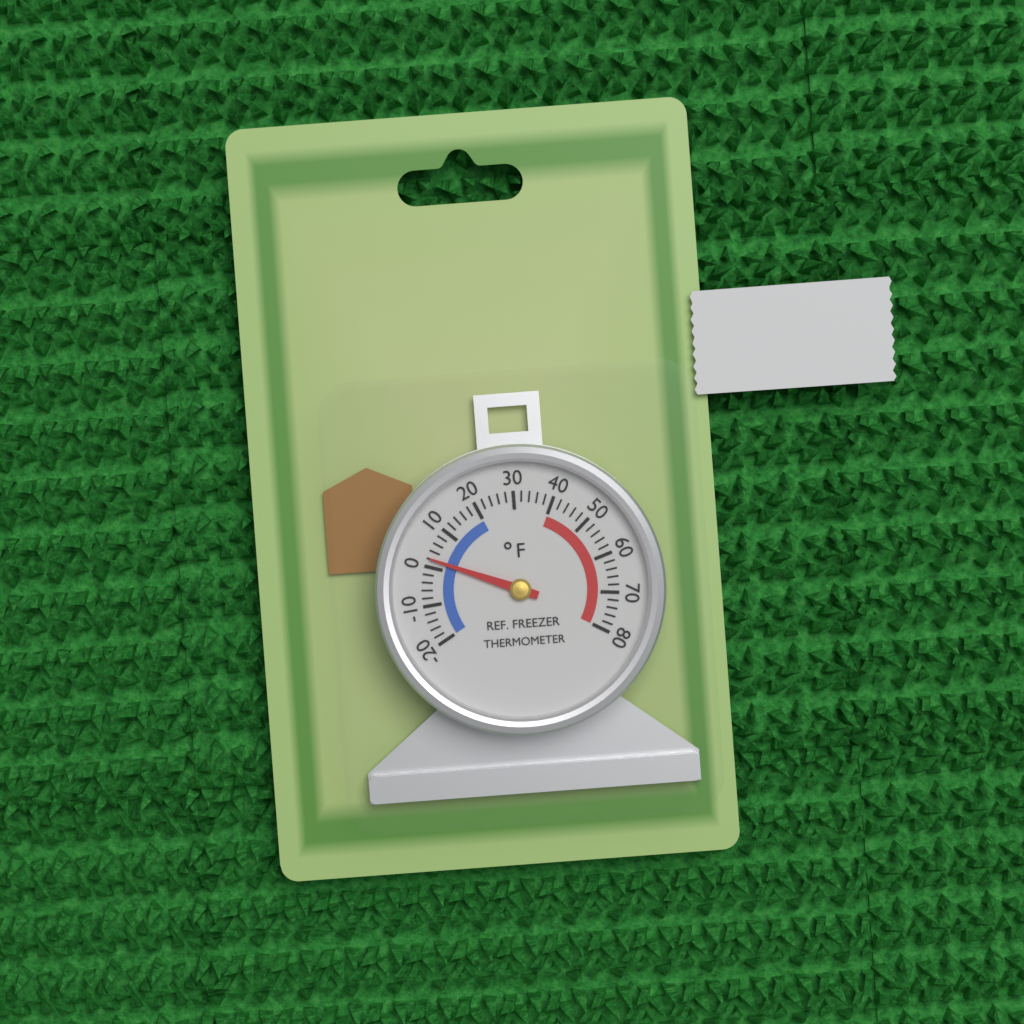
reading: 2 °F
